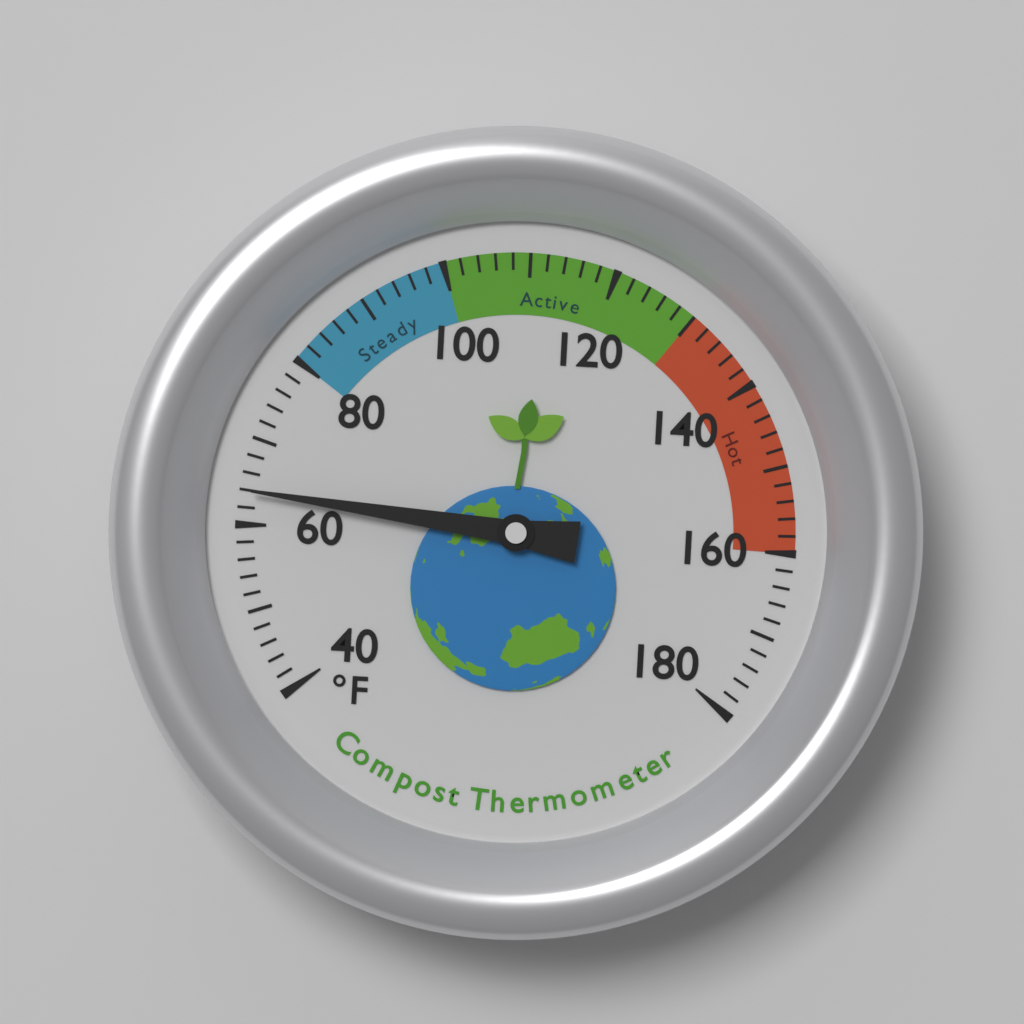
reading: 64 °F
